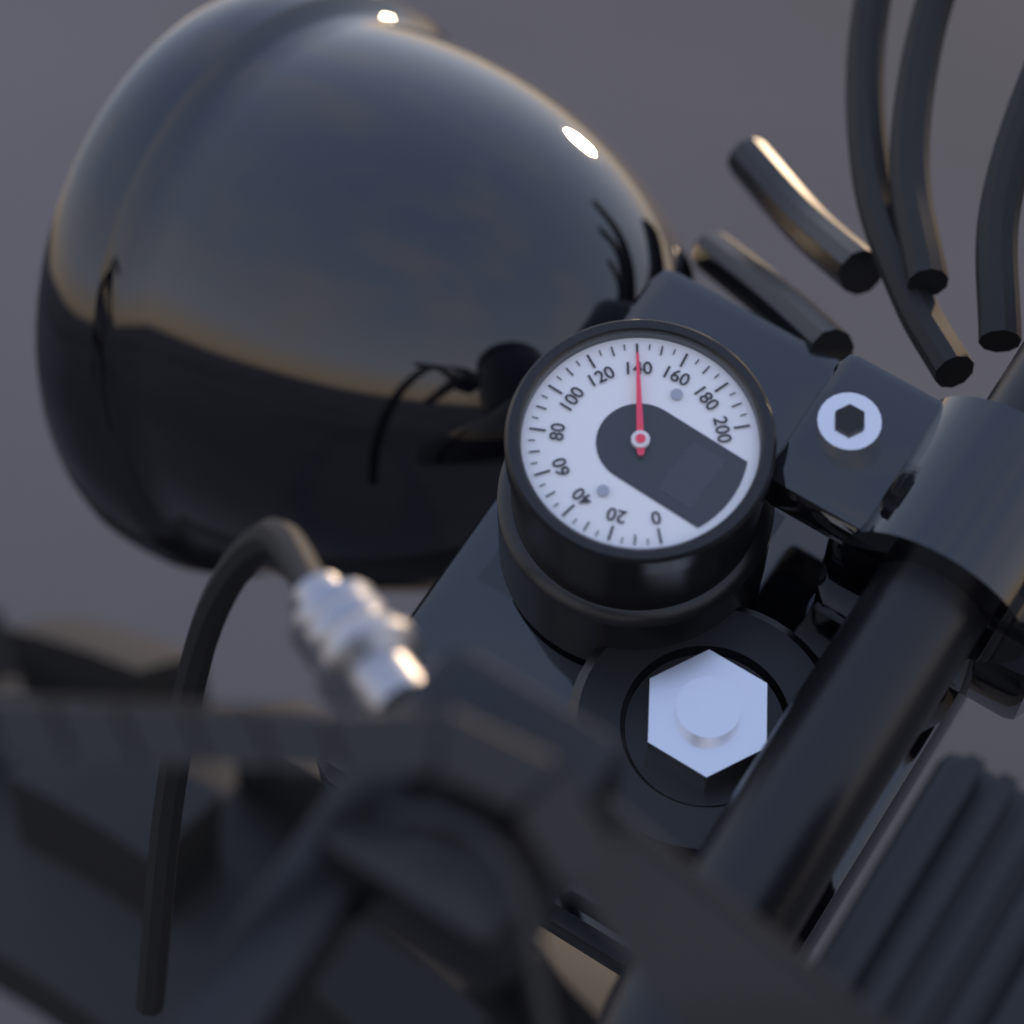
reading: 140 (no unit)
